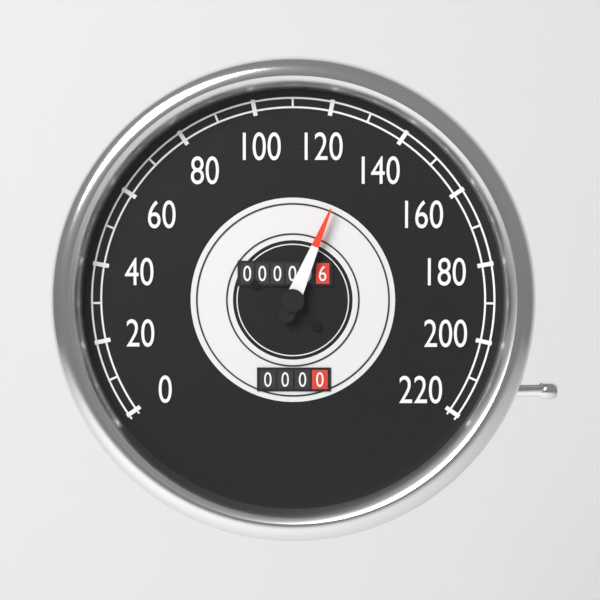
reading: 130 (no unit)
